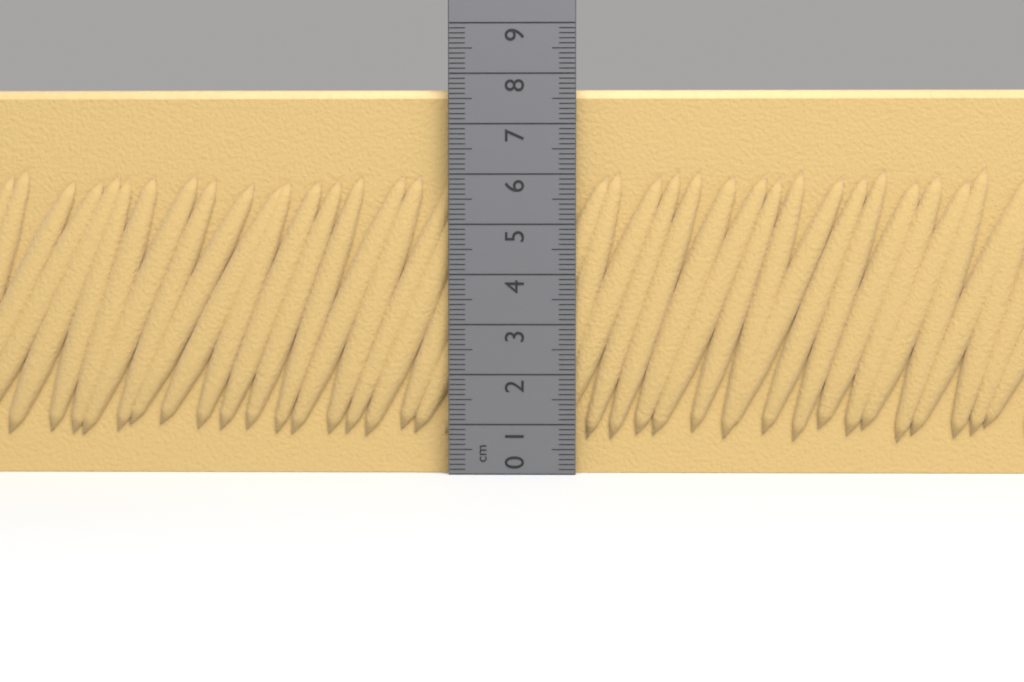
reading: 7.7 cm
